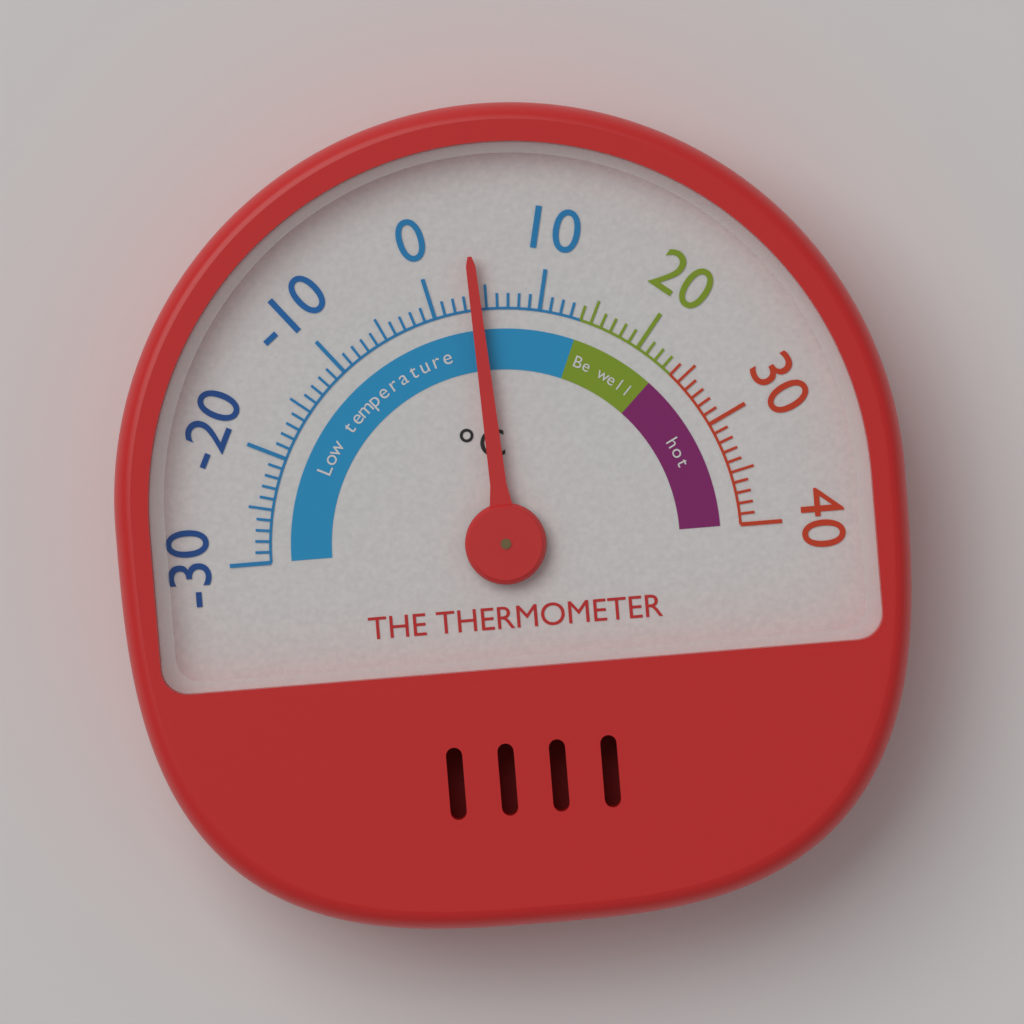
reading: 4 °C
